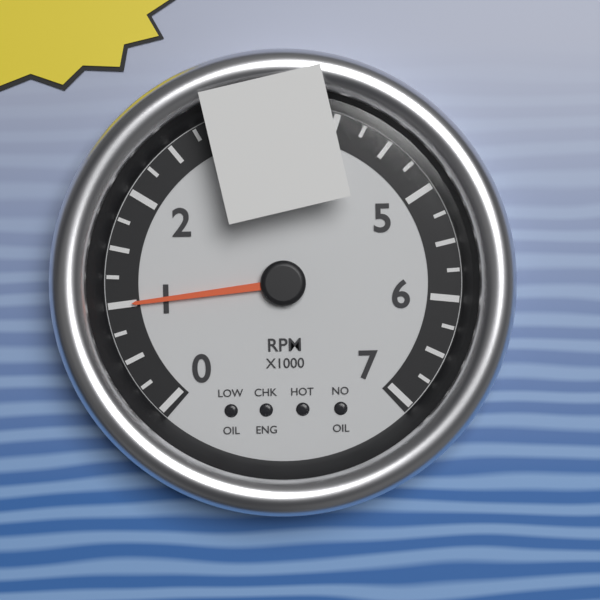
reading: 1000 RPM
